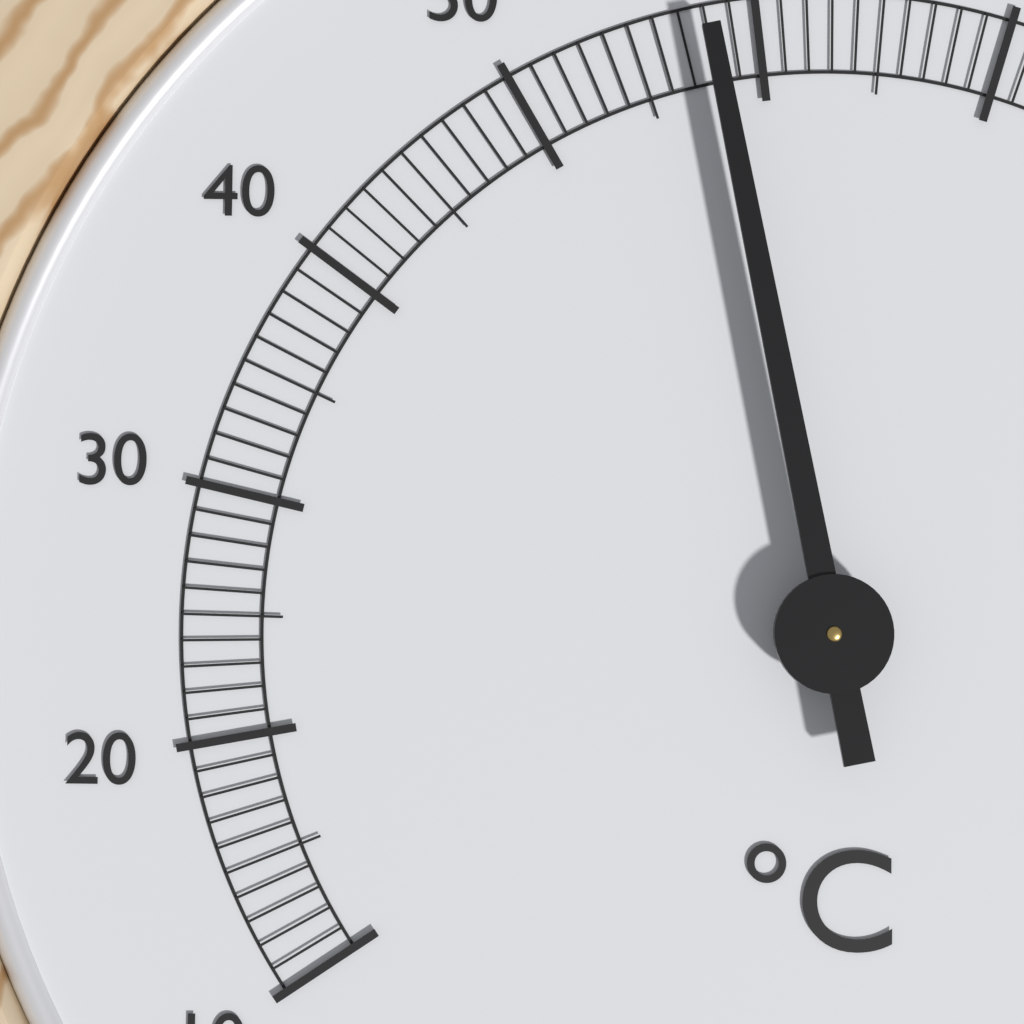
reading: 58 °C
